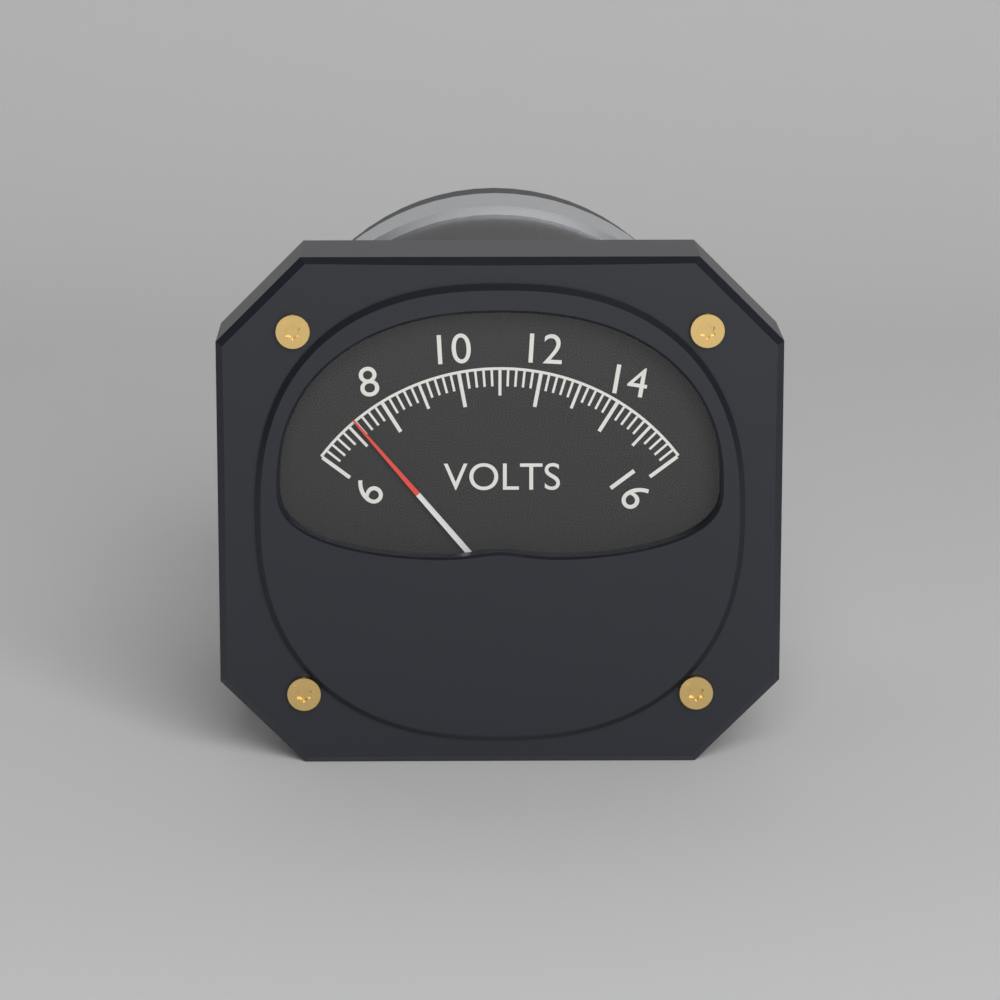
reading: 7.2 V
